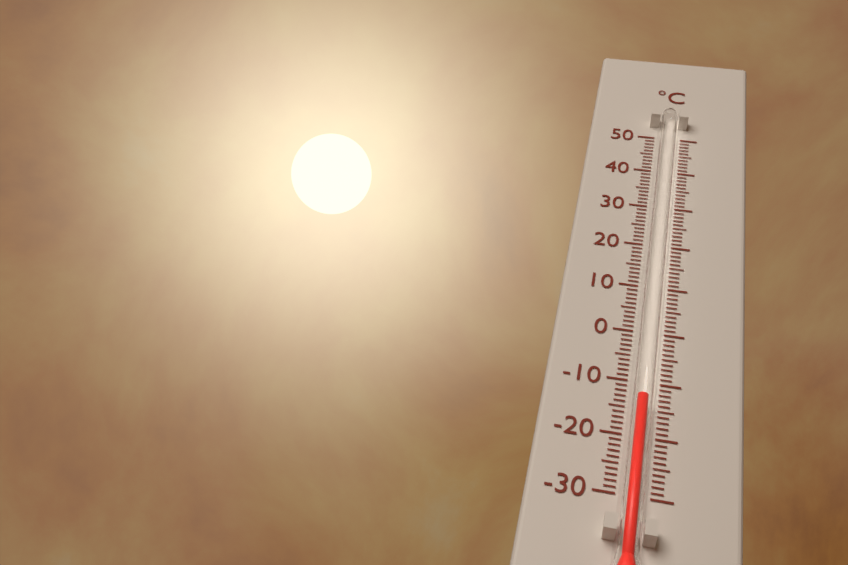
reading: -14 °C
